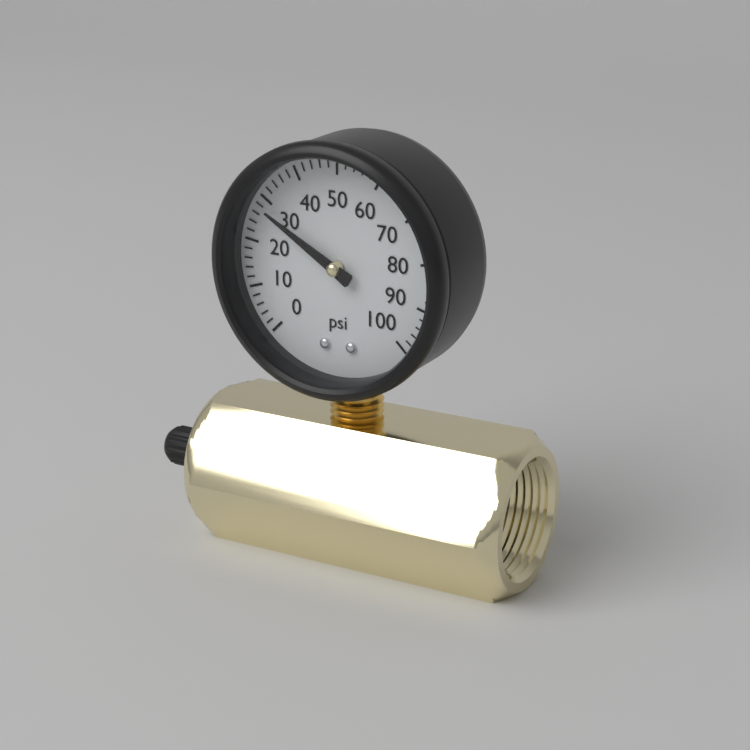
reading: 28 psi
